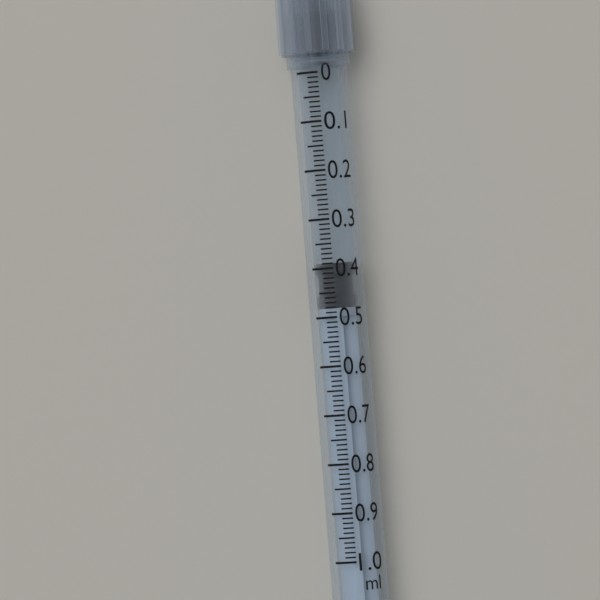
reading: 0.39 ml
